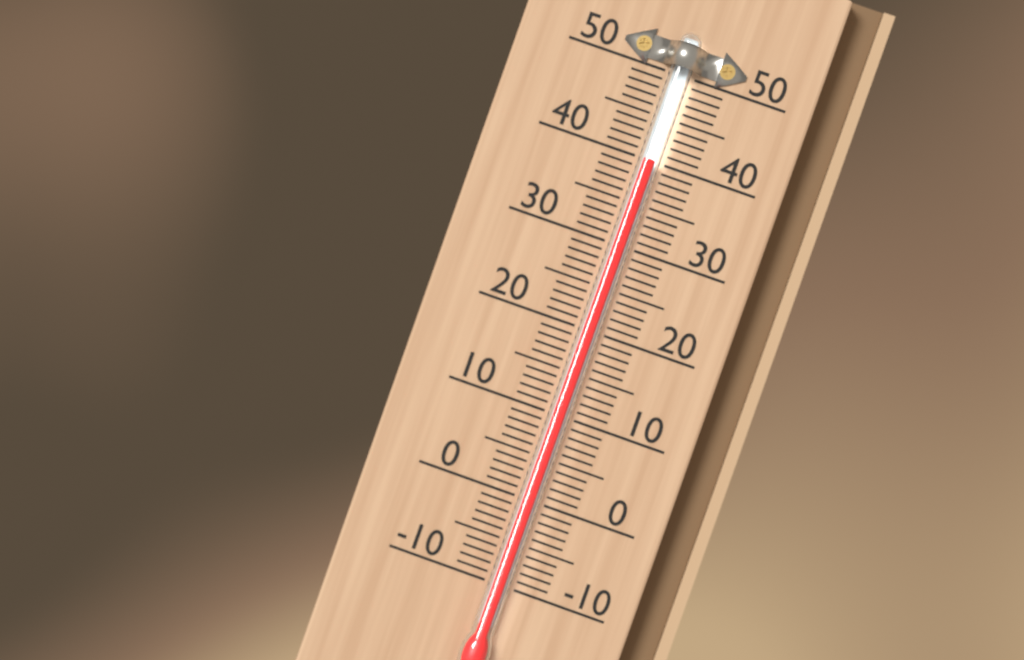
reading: 40 (no unit)
